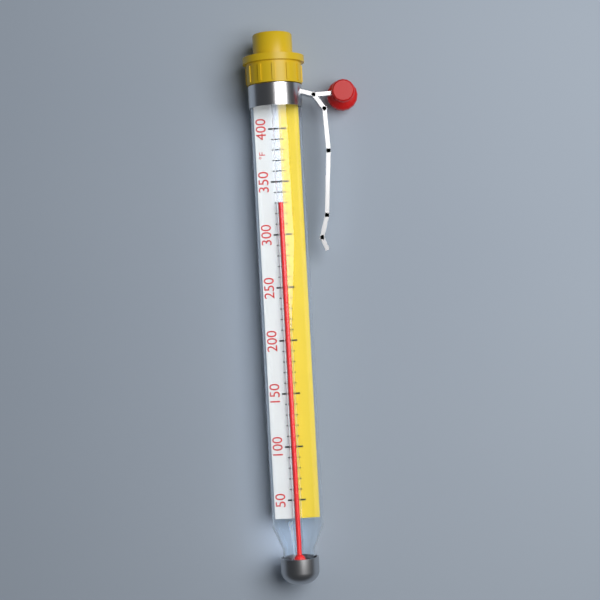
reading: 330 °F
